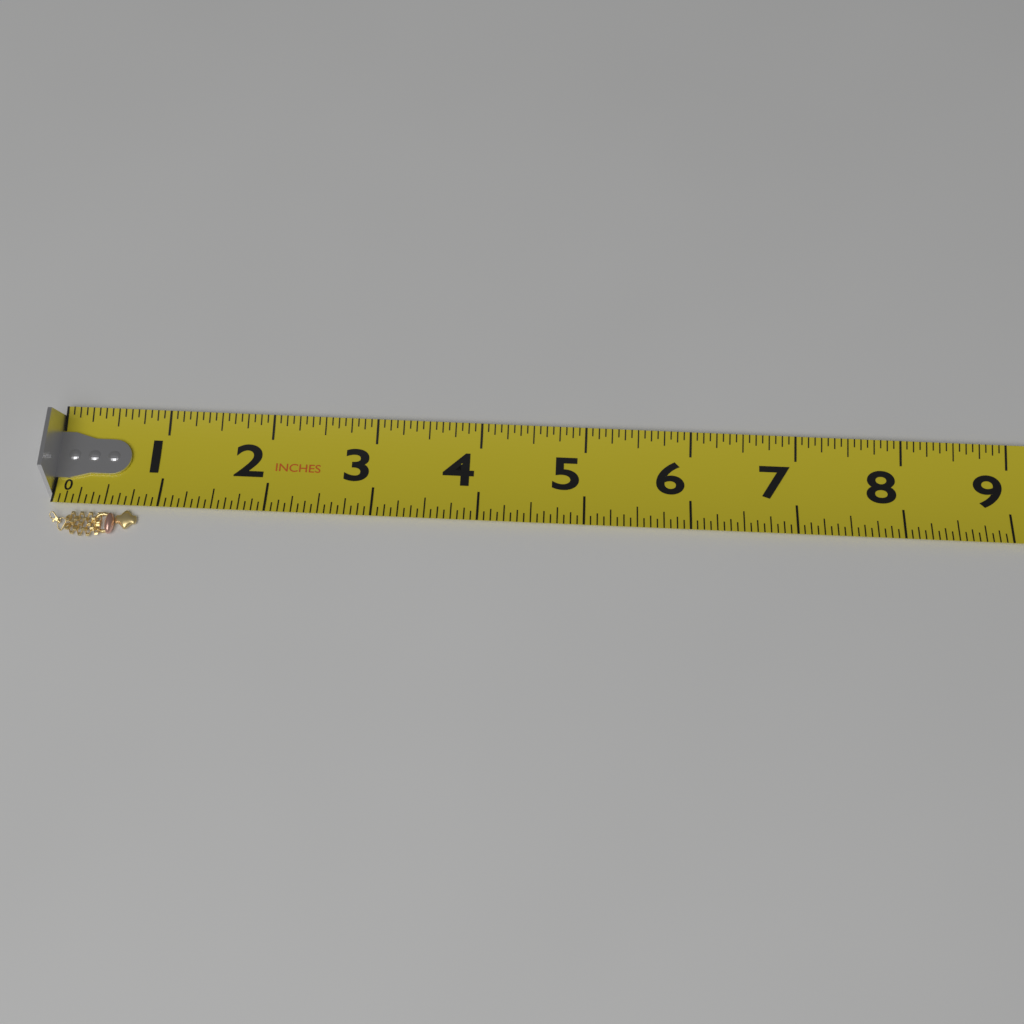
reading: 0.8125 in
